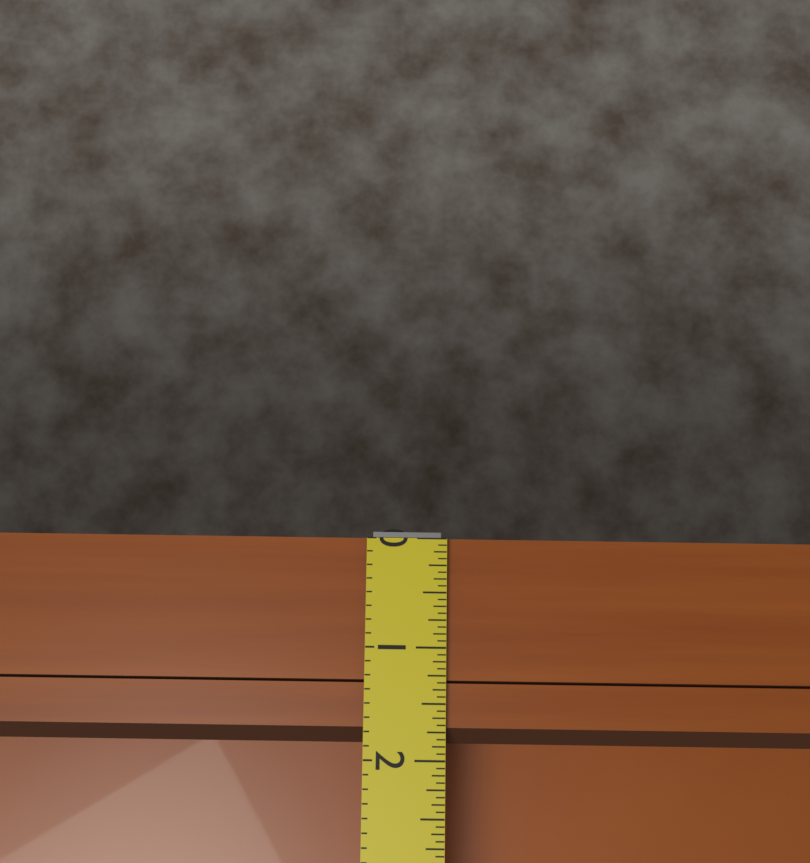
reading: 1.8750 (no unit)
